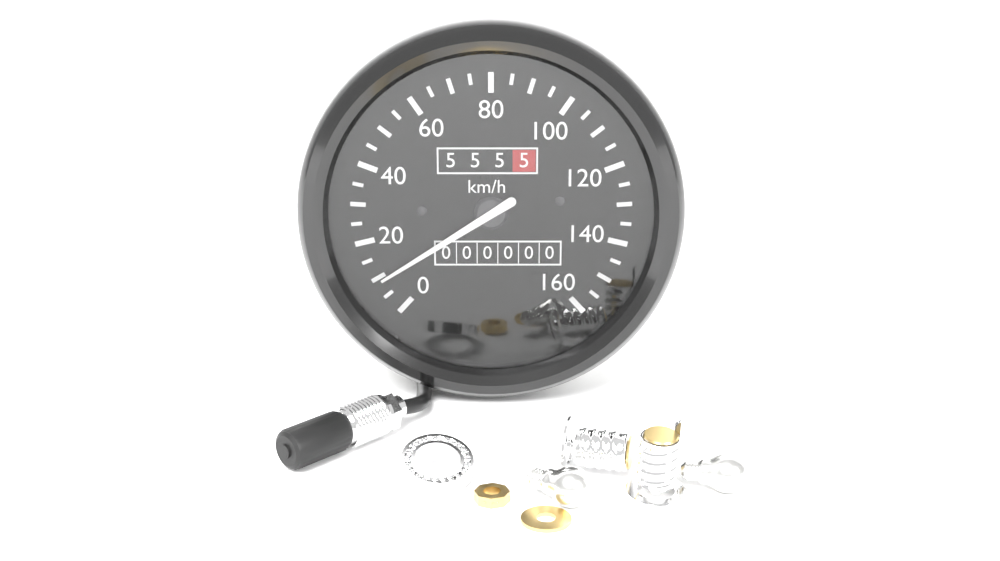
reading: 9 km/h
